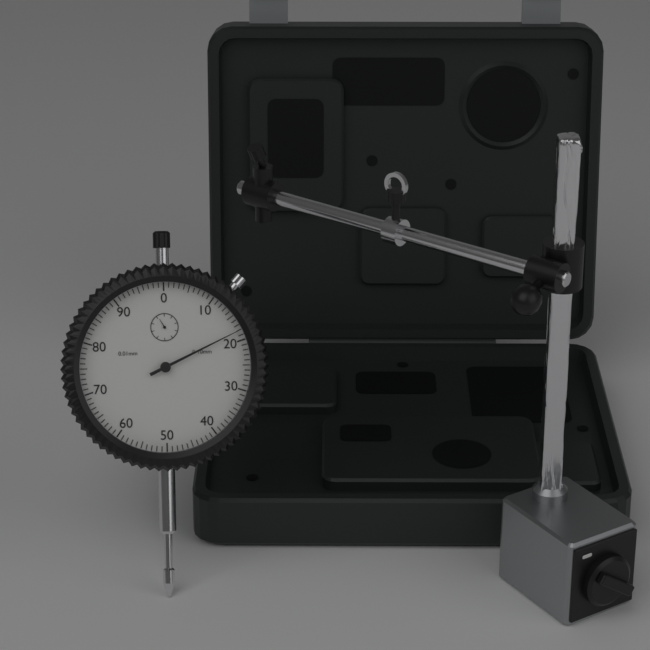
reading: 0.18 mm
